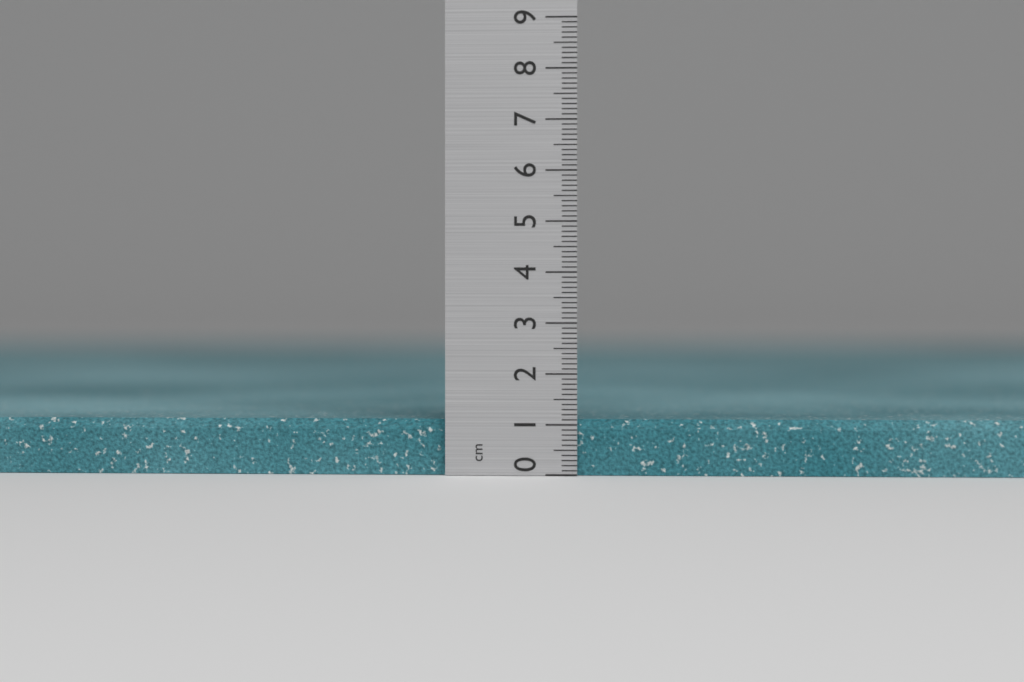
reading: 1.1 cm
